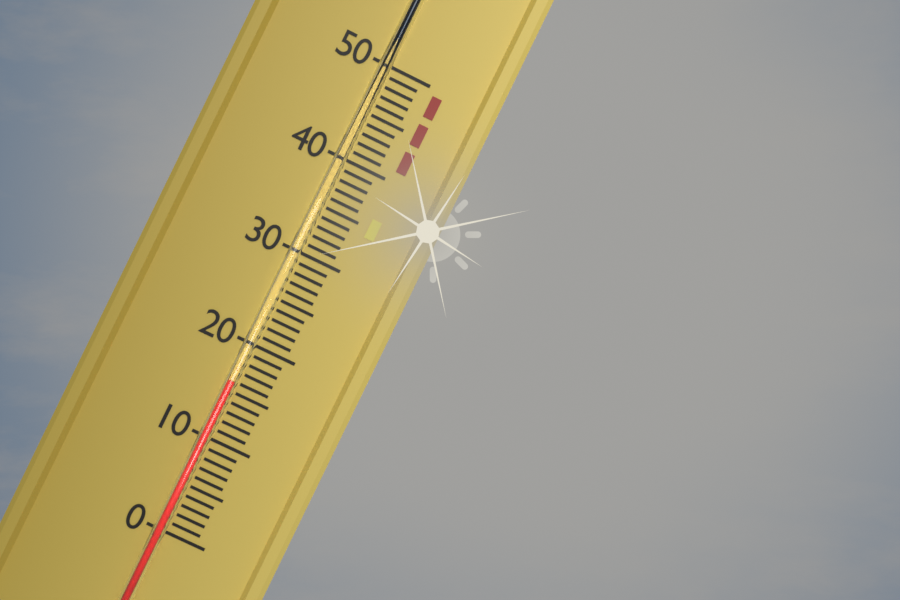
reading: 16 (no unit)
